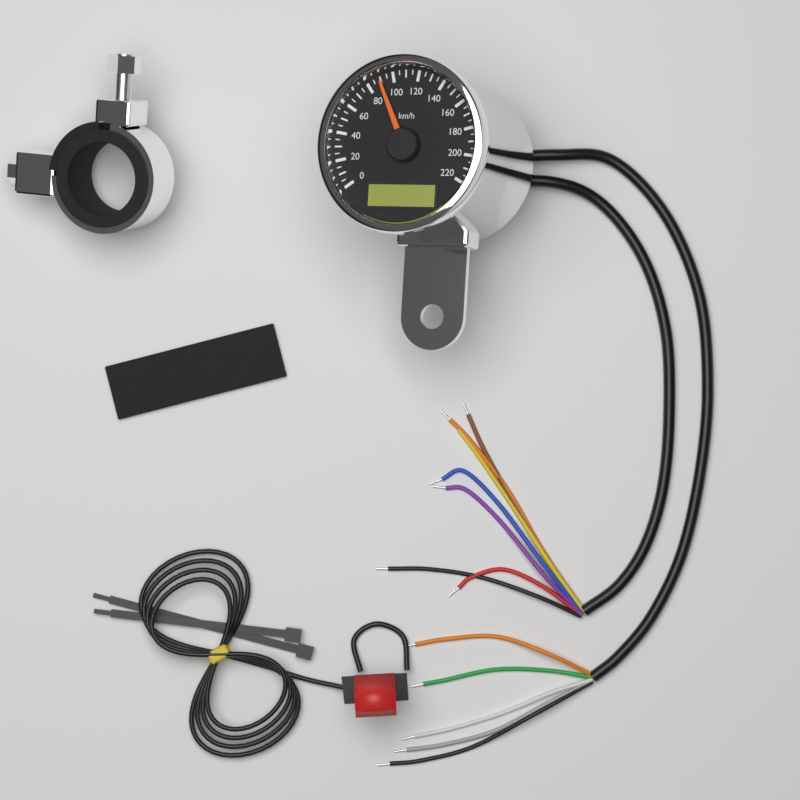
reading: 90 km/h
